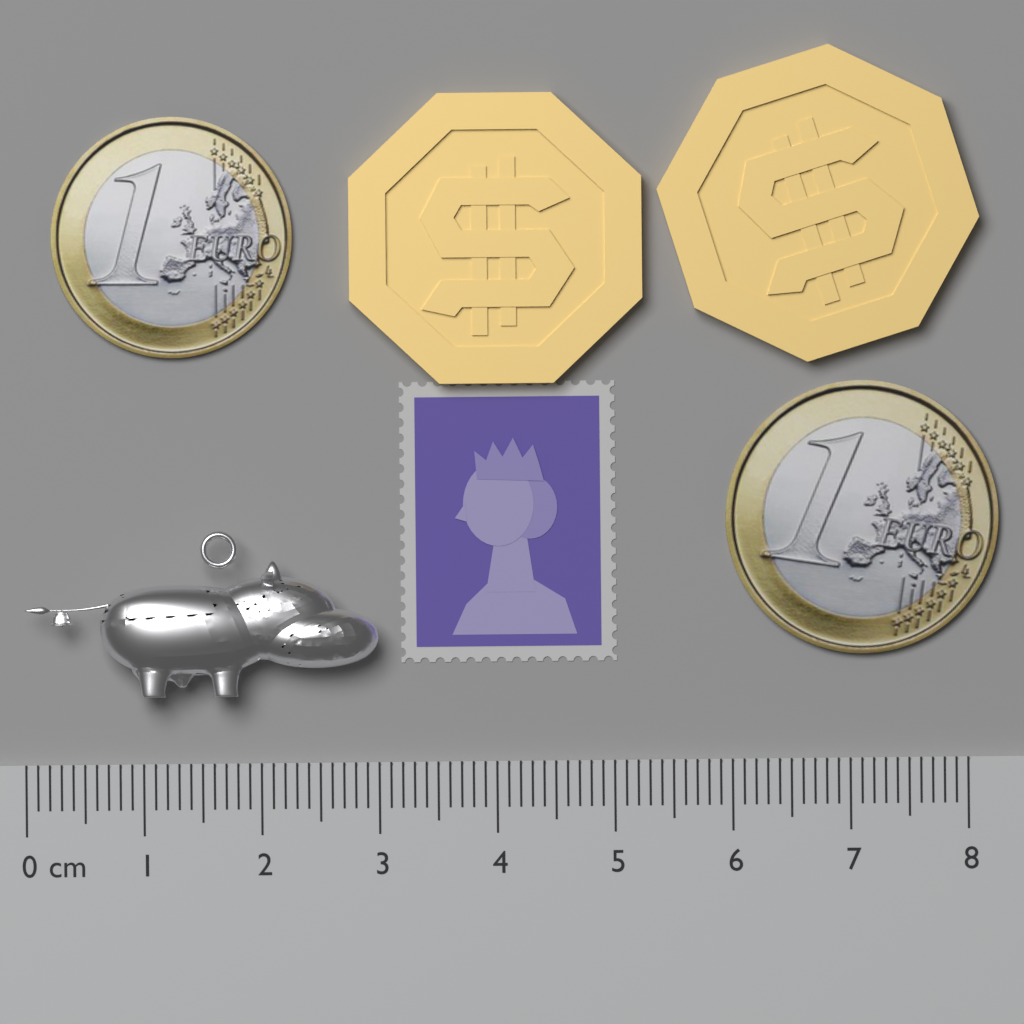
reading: 3.0 cm
